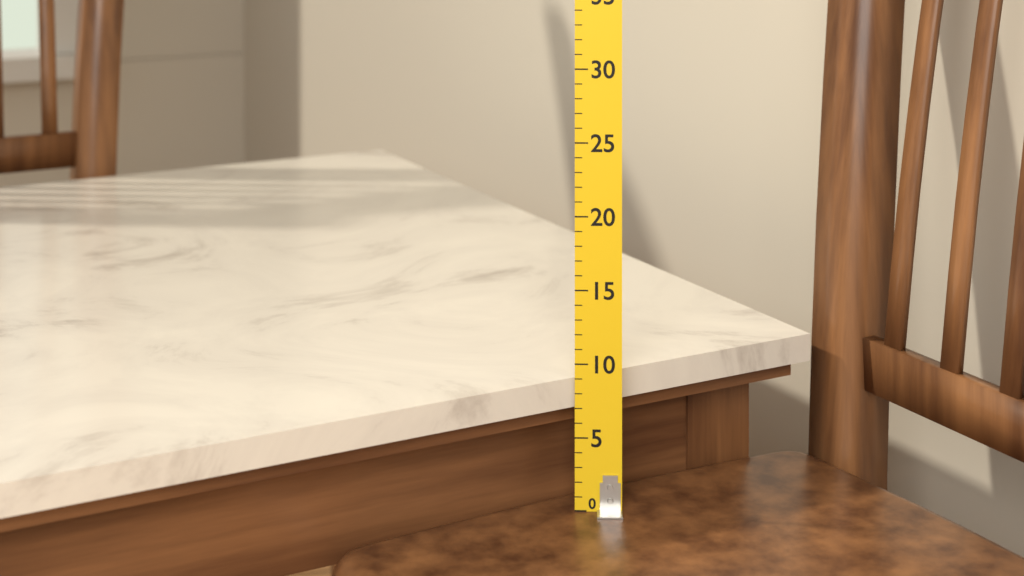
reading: 9 (no unit)
